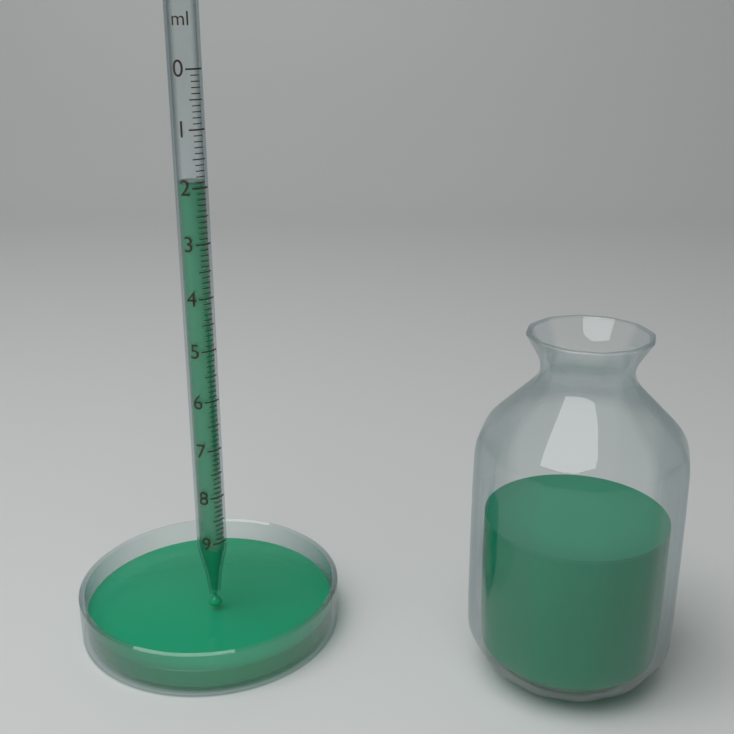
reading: 1.9 ml
